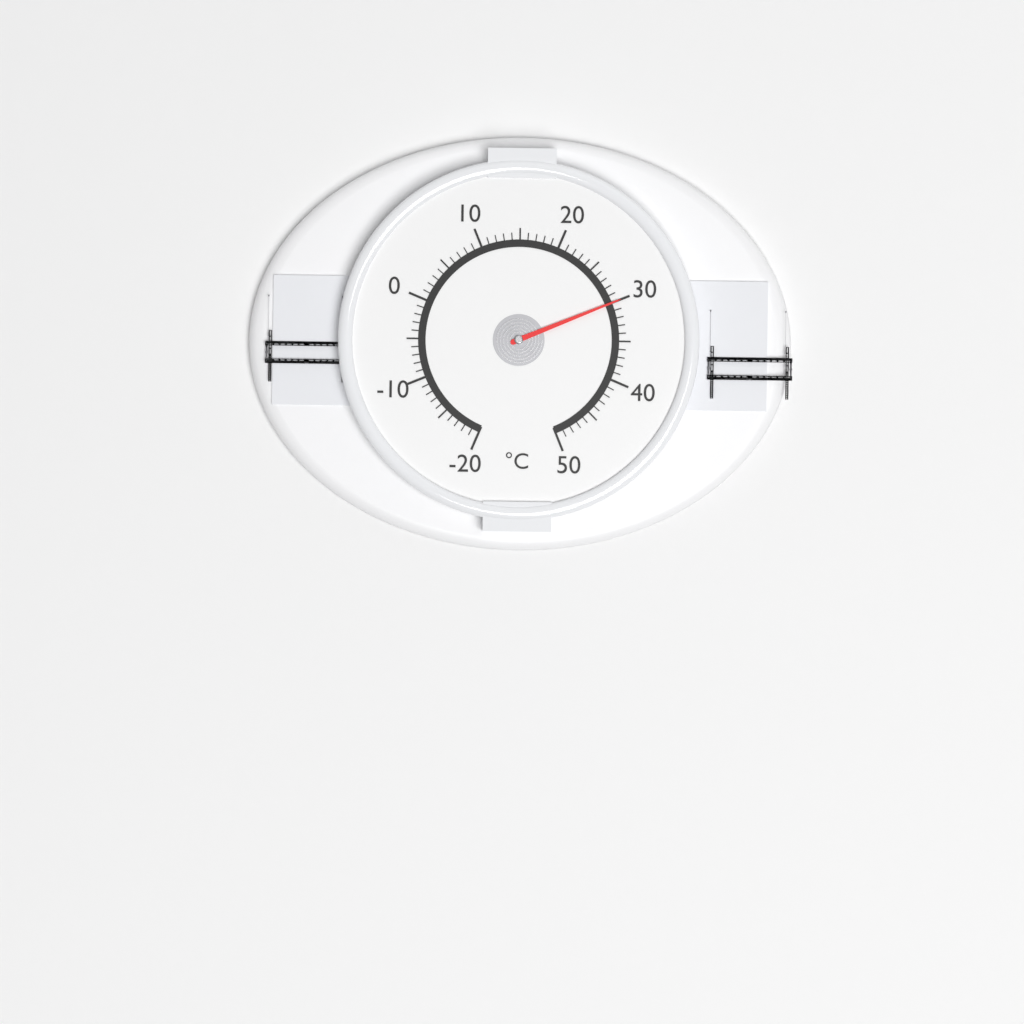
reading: 30 °C
